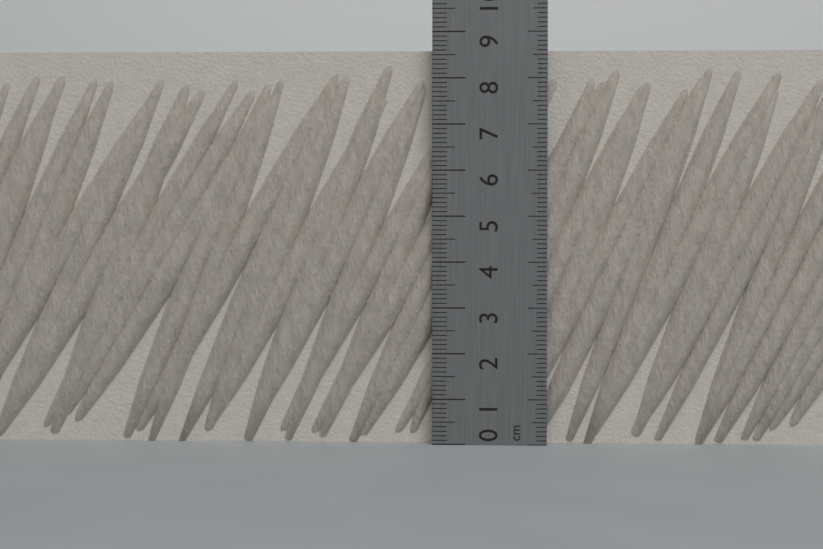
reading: 8.6 cm
